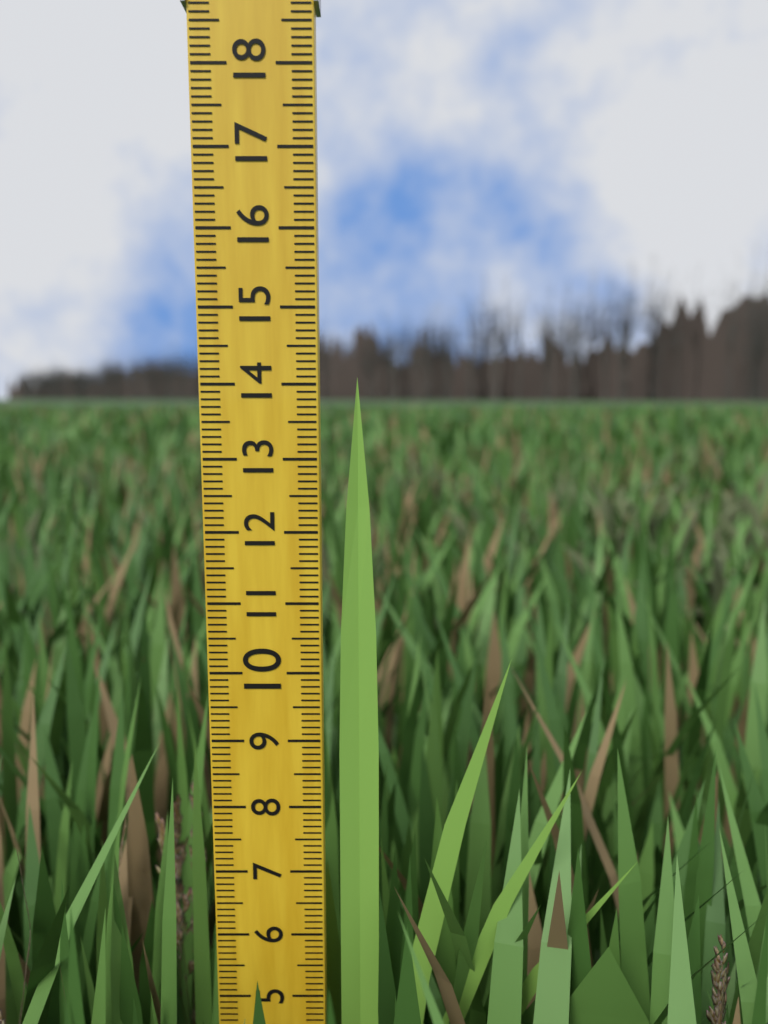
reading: 14.1 (no unit)
